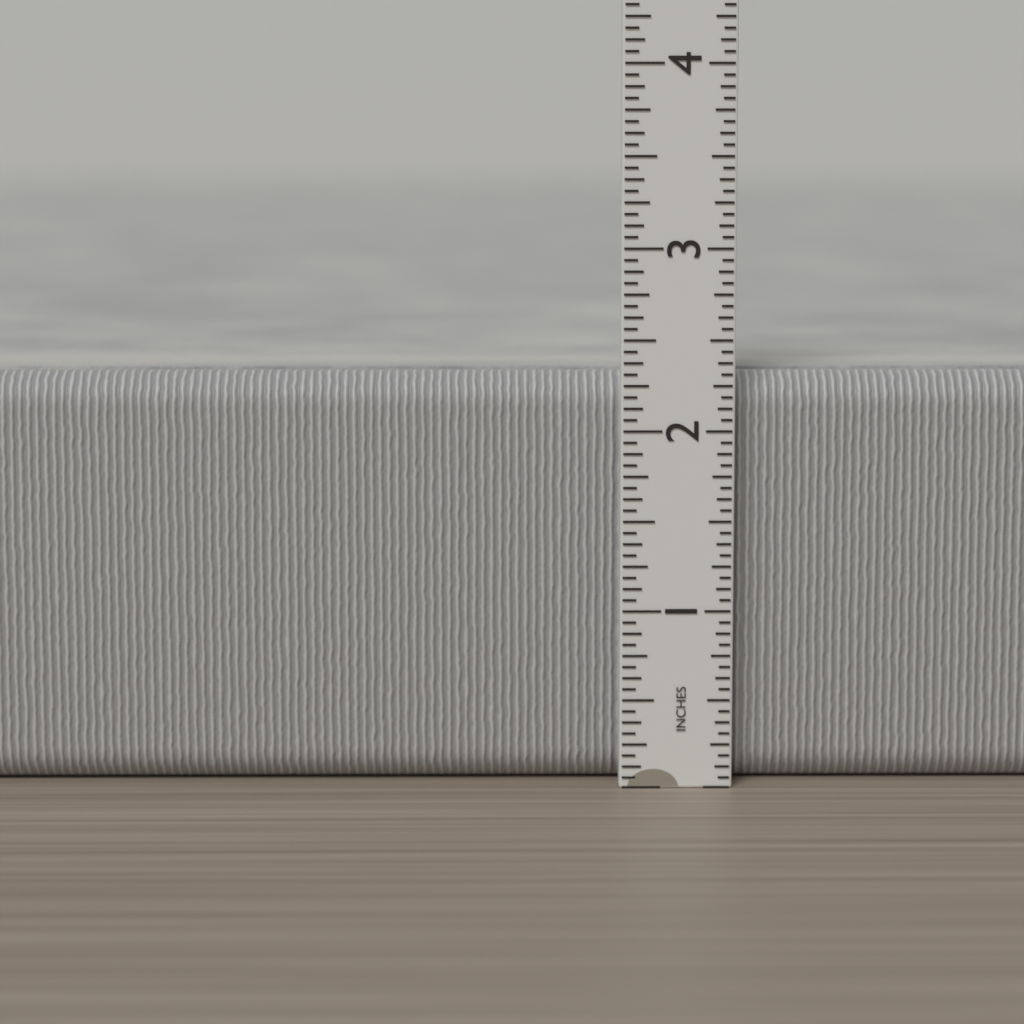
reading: 2.3125 in
